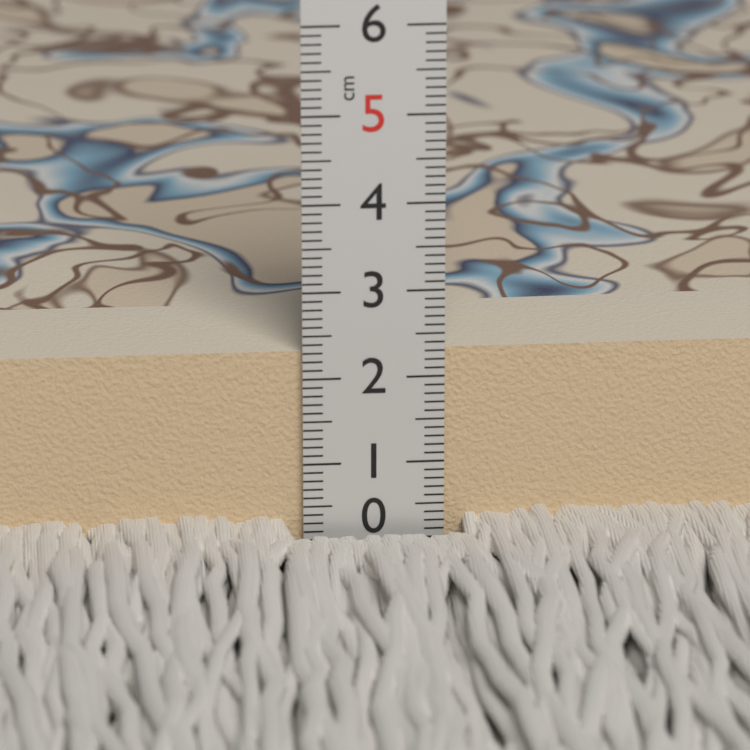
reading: 2.3 cm
